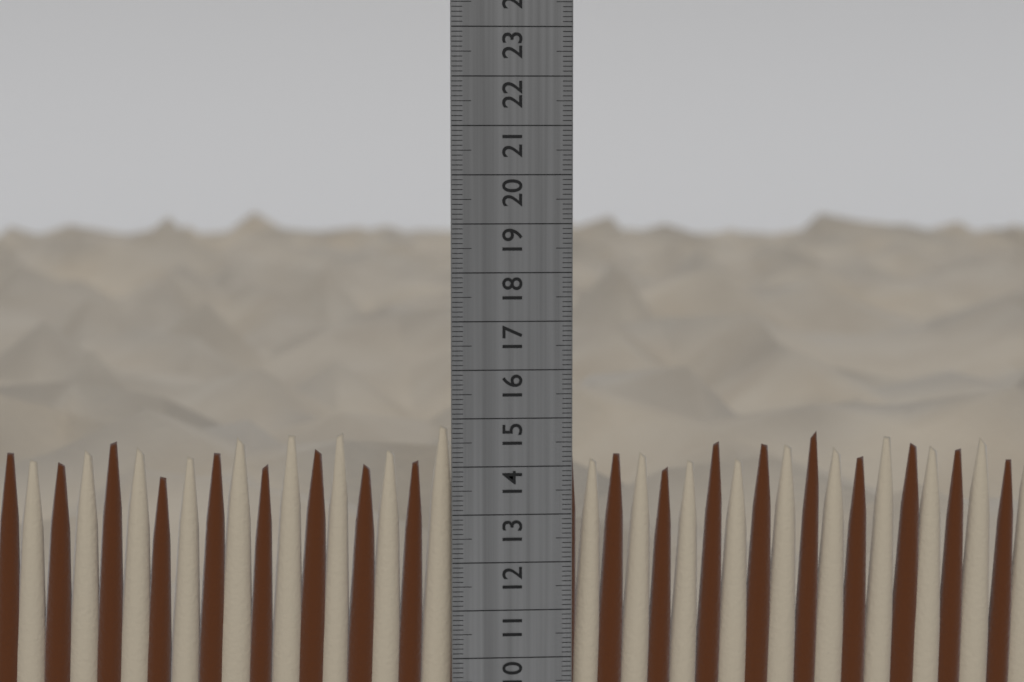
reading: 14.9 cm
